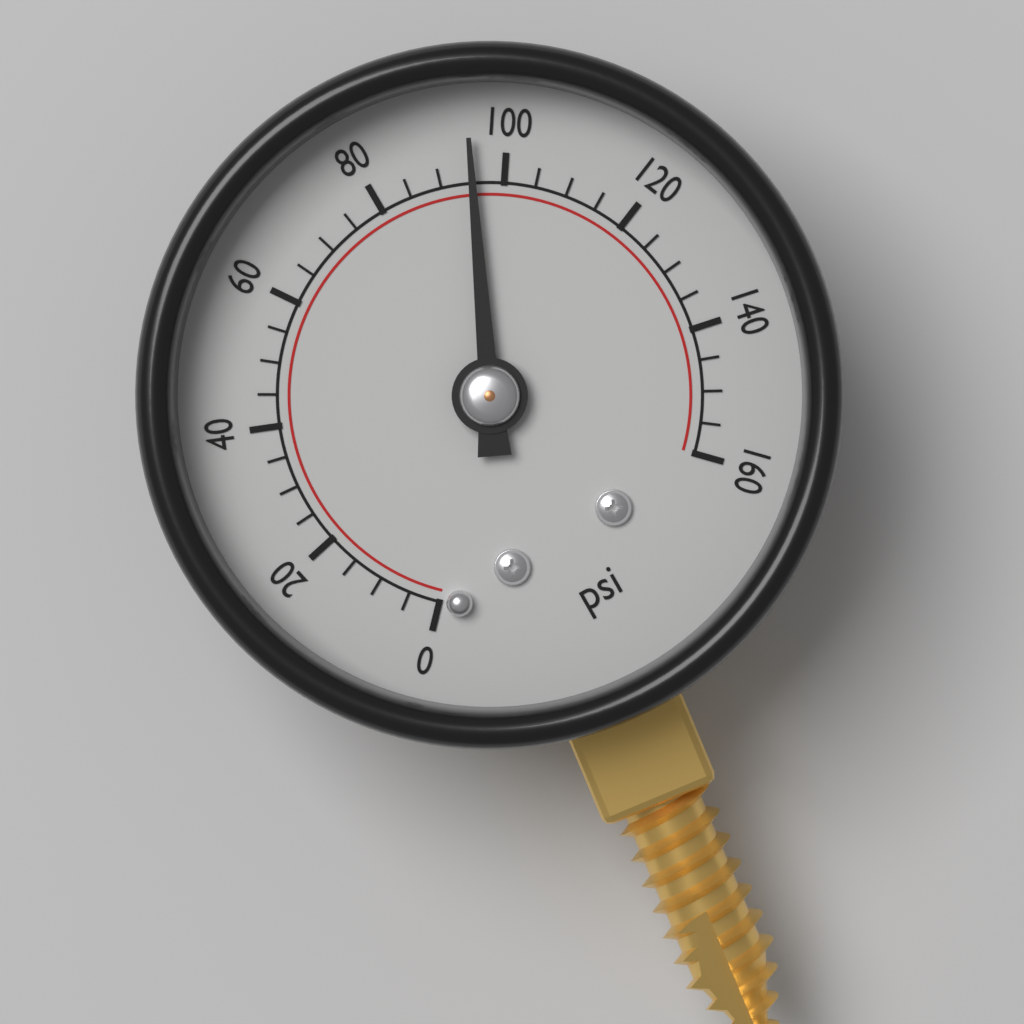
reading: 95 psi
